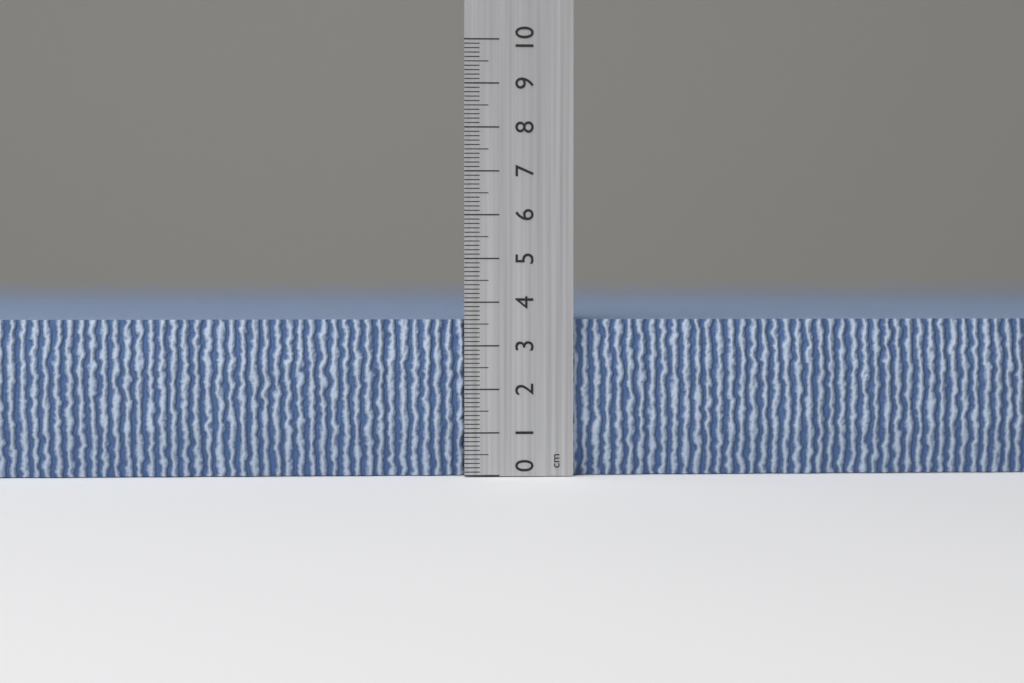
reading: 3.6 cm
